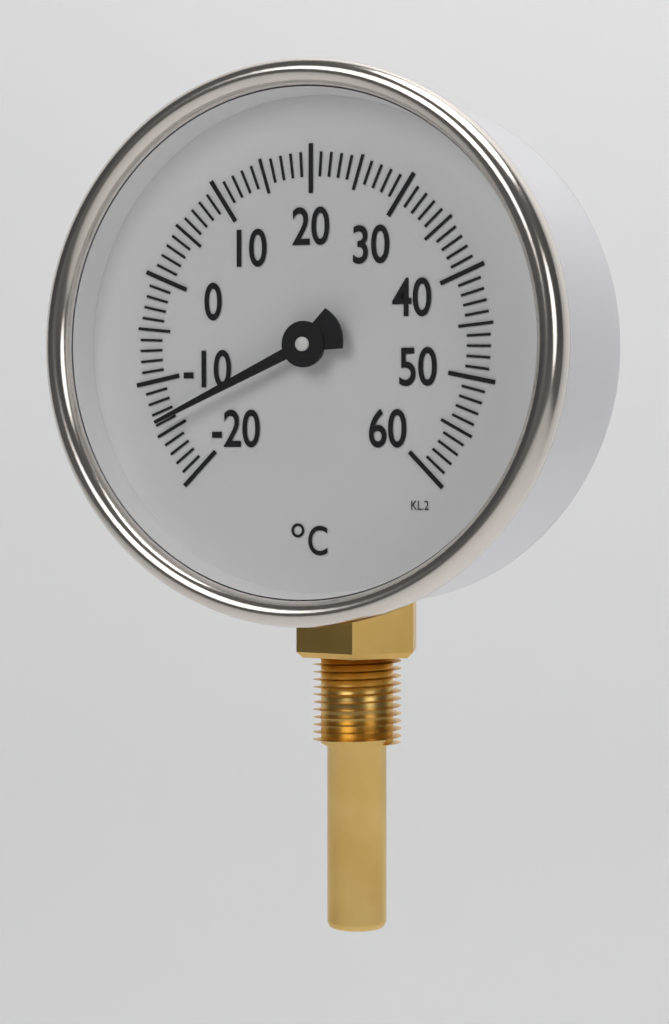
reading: -14 °C
